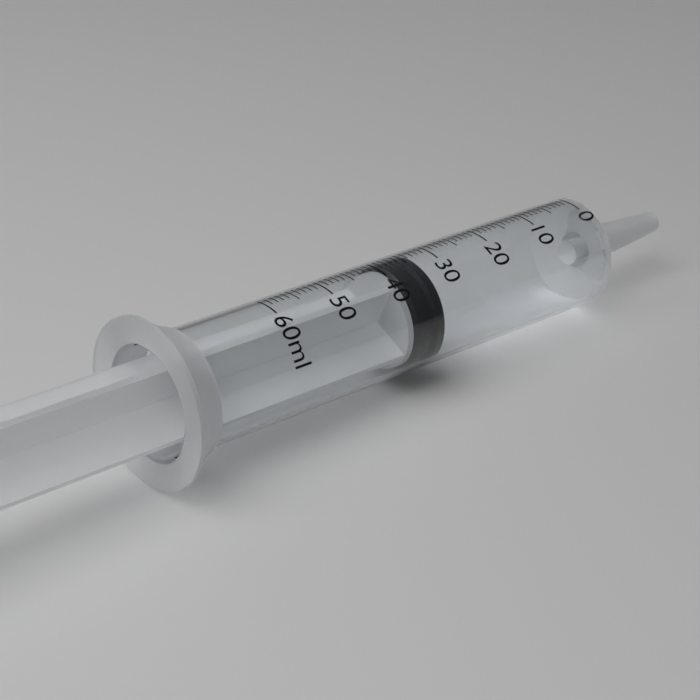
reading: 33 ml
